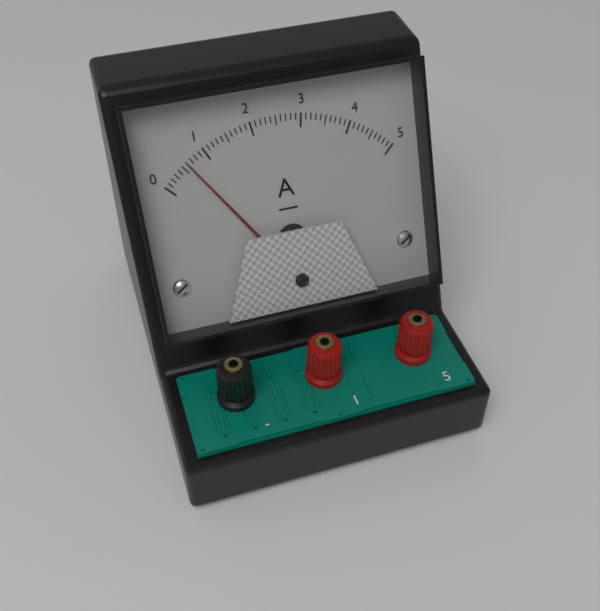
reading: 0.6 A
